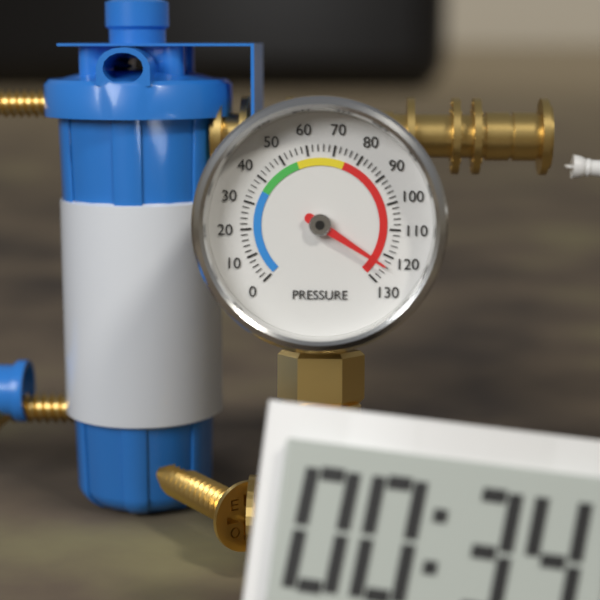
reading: 124 (no unit)
